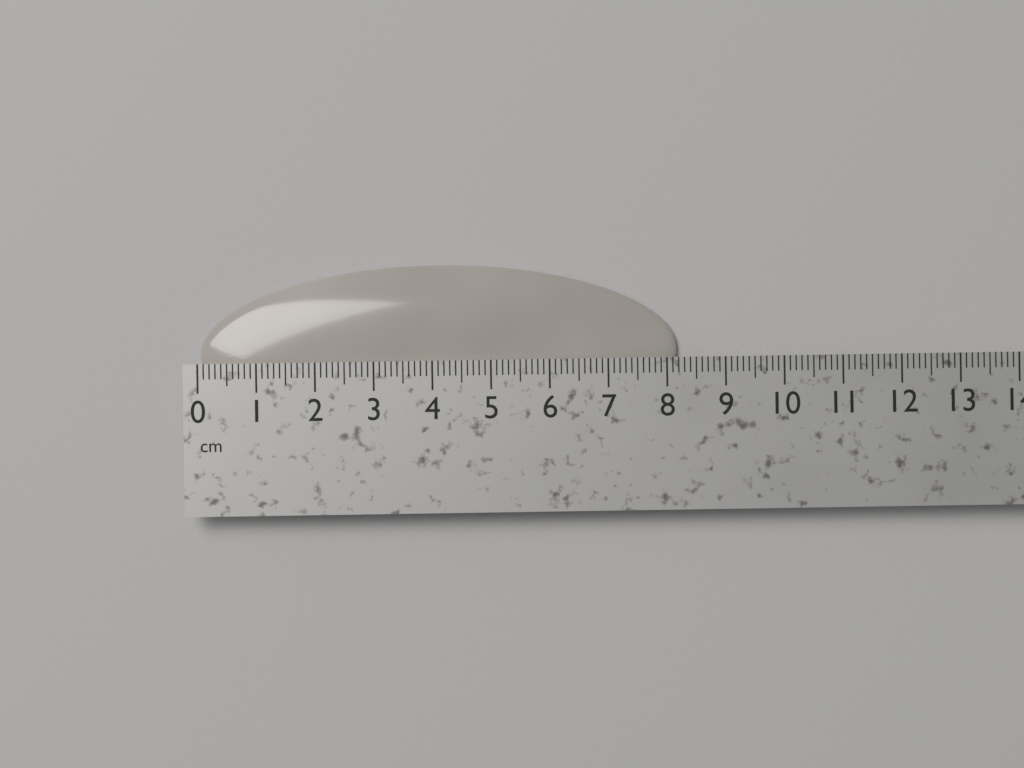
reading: 8.2 cm
